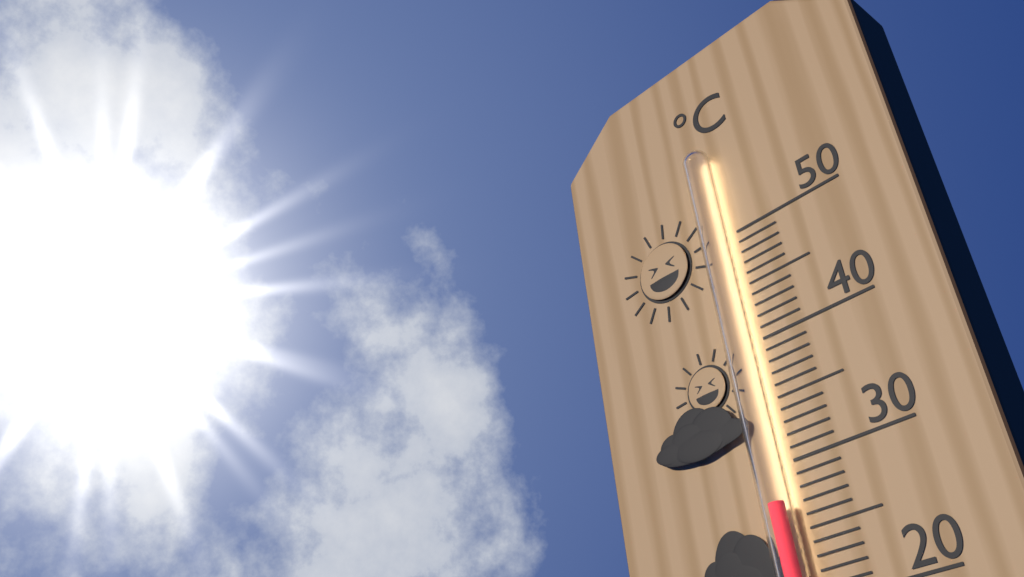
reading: 27 °C
